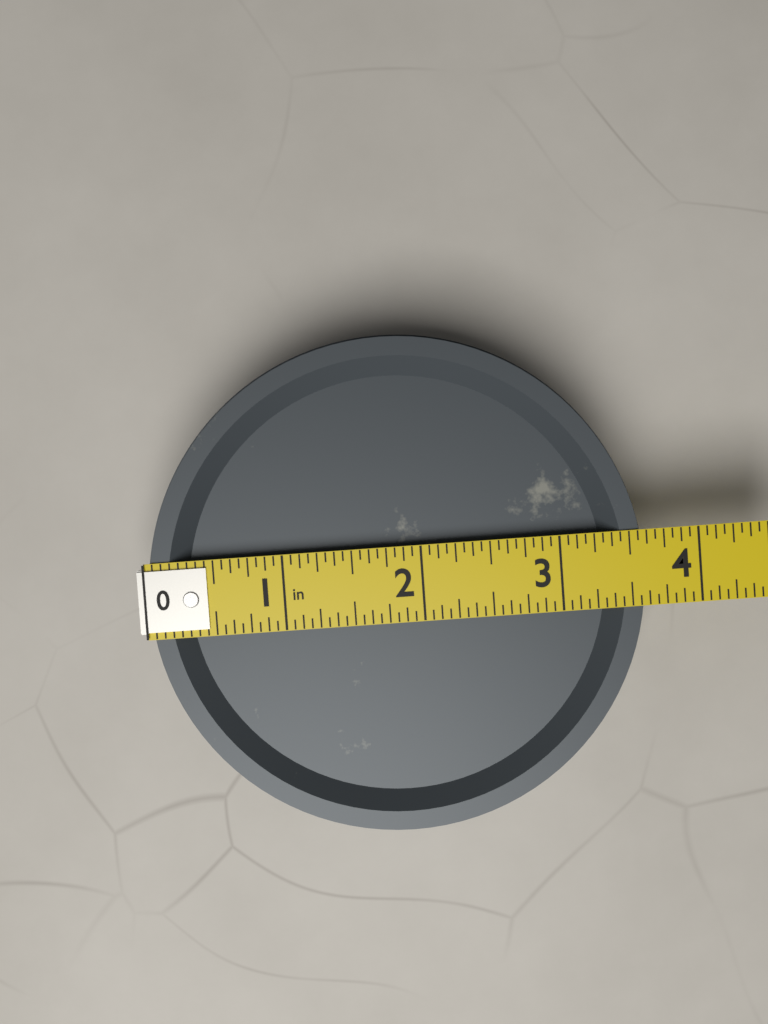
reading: 3.6250 in
